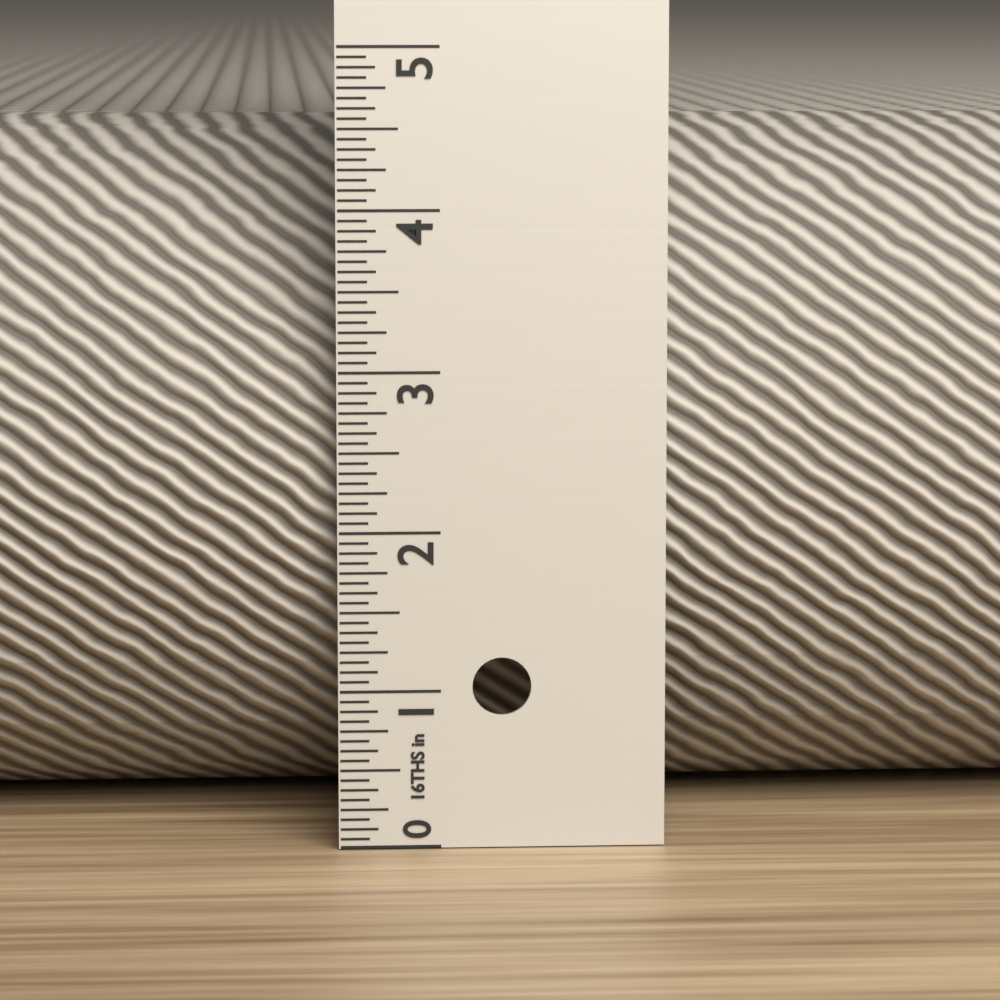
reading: 4.5000 in
